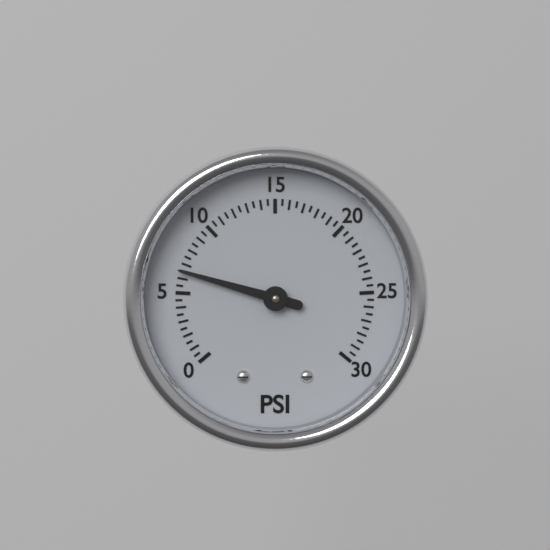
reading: 6.5 psi
